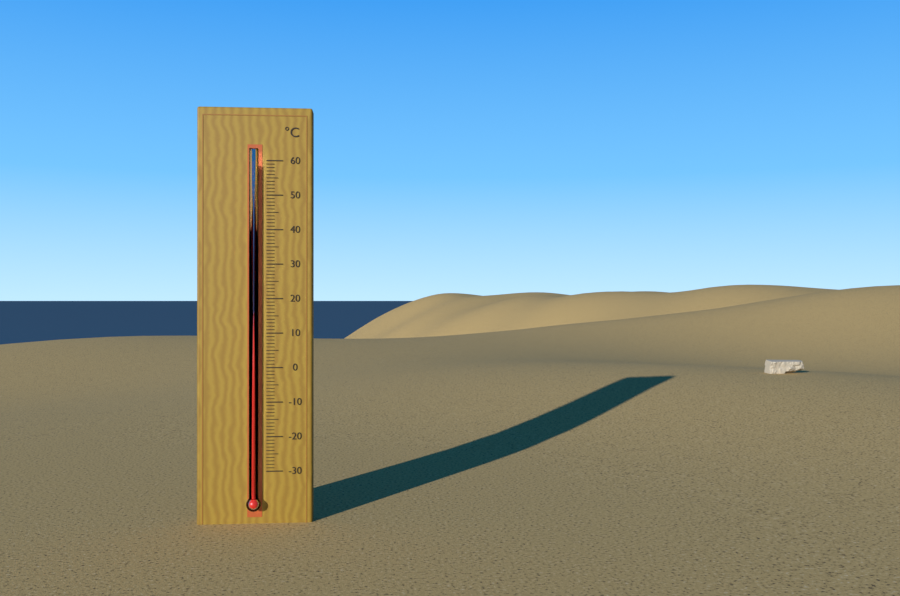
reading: 59 °C
